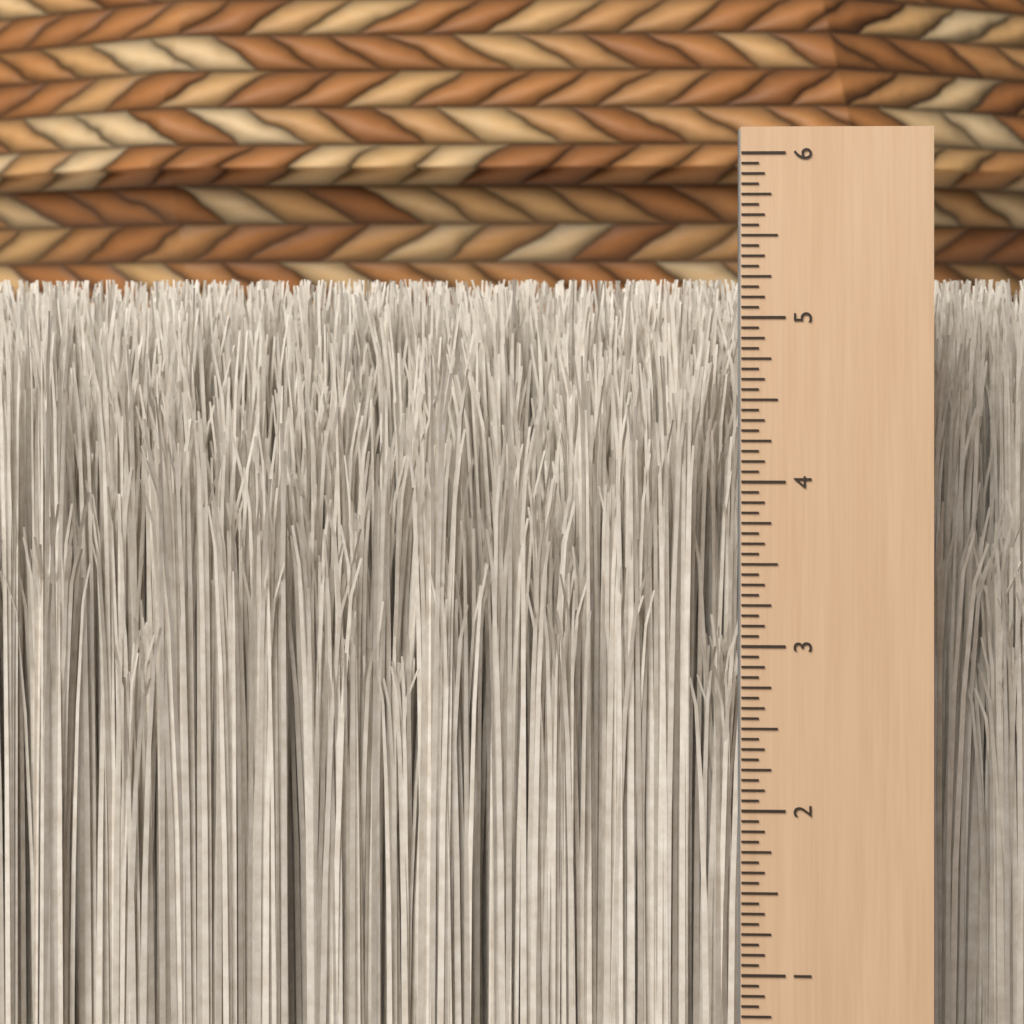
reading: 5.2500 in
